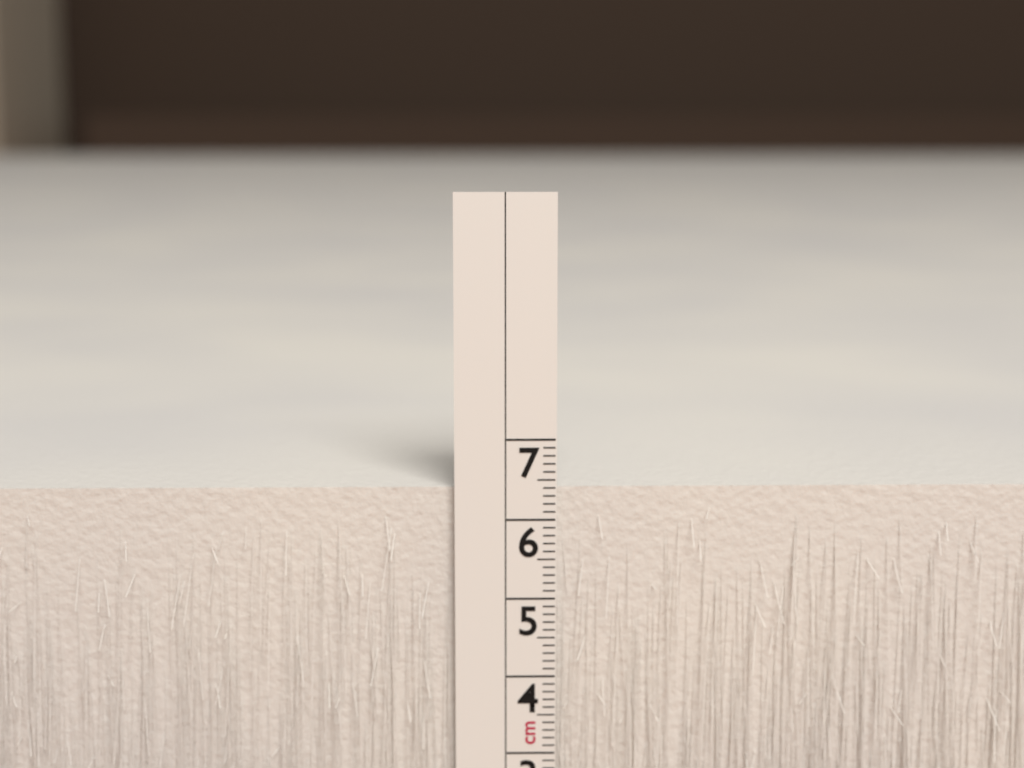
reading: 6.4 cm
